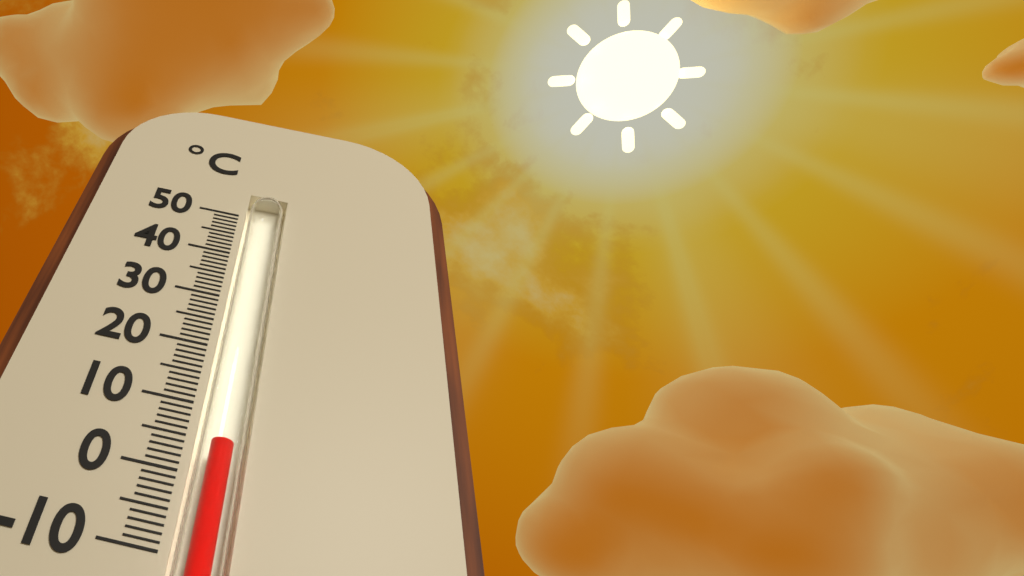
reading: 5 °C
